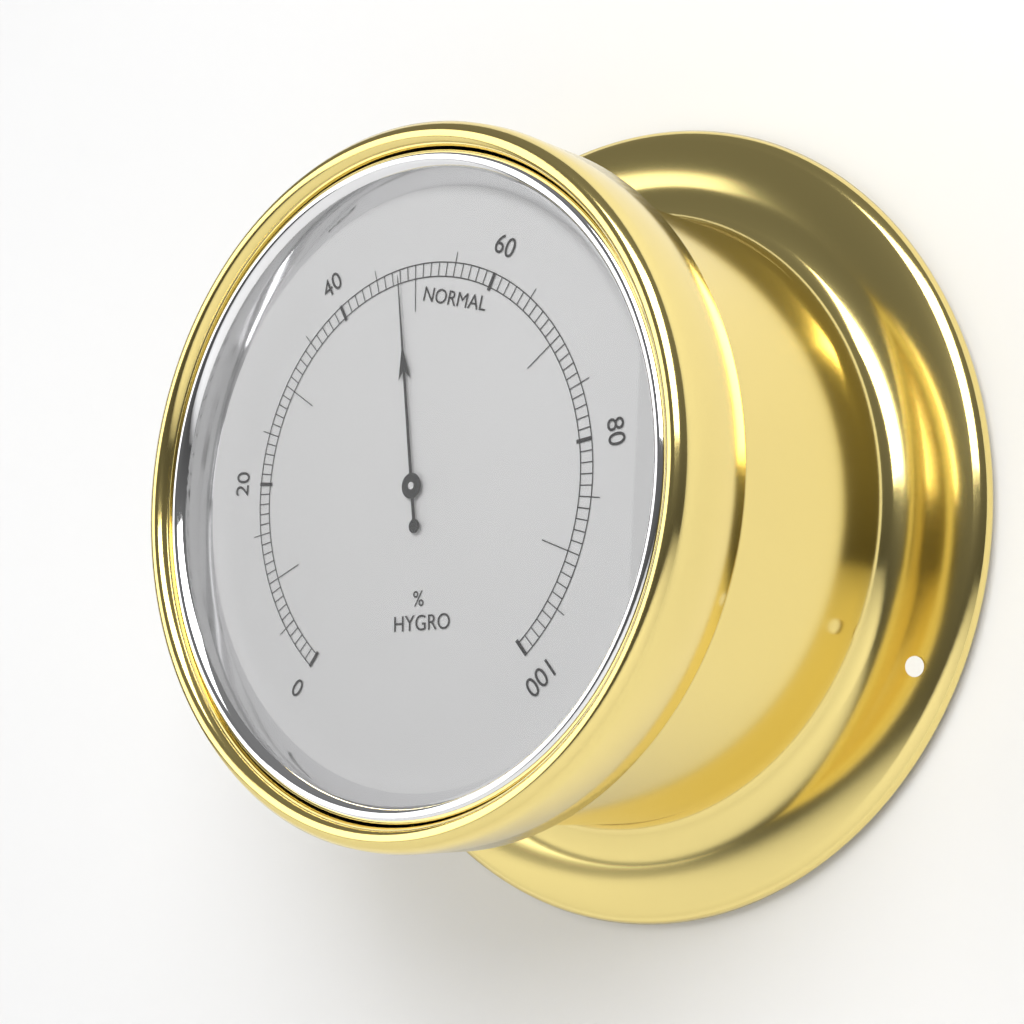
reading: 48 %
